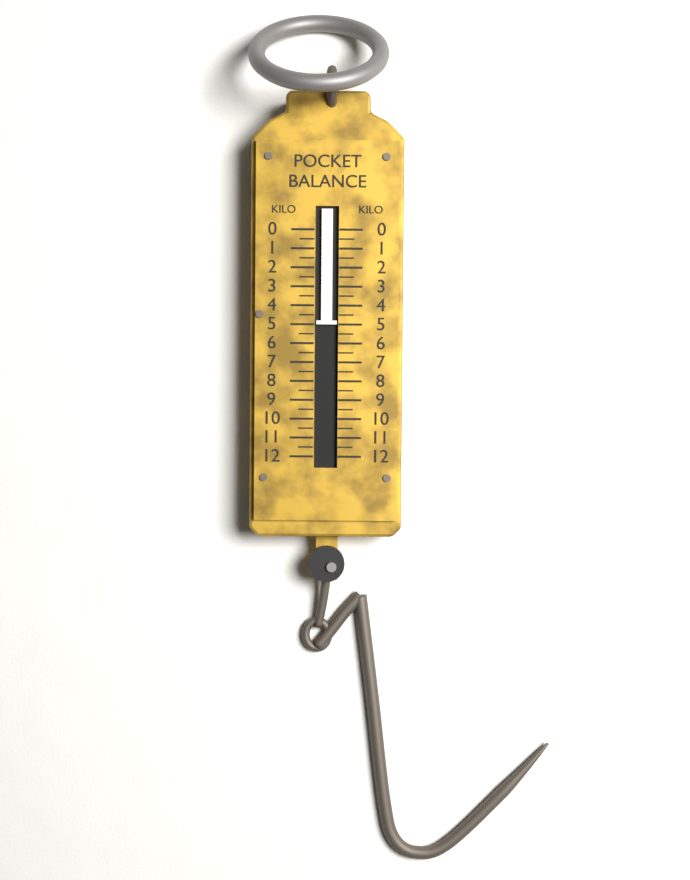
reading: 5.0 kg
